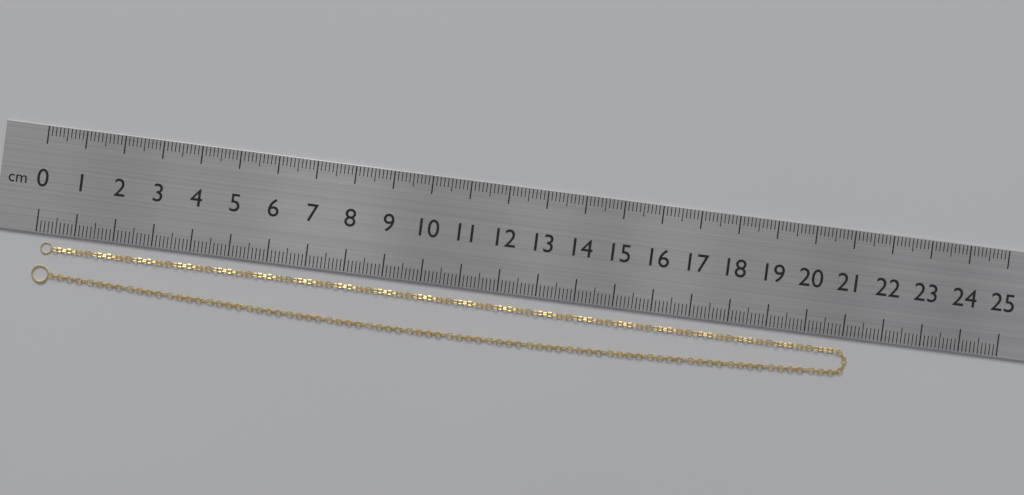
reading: 21.2 cm
